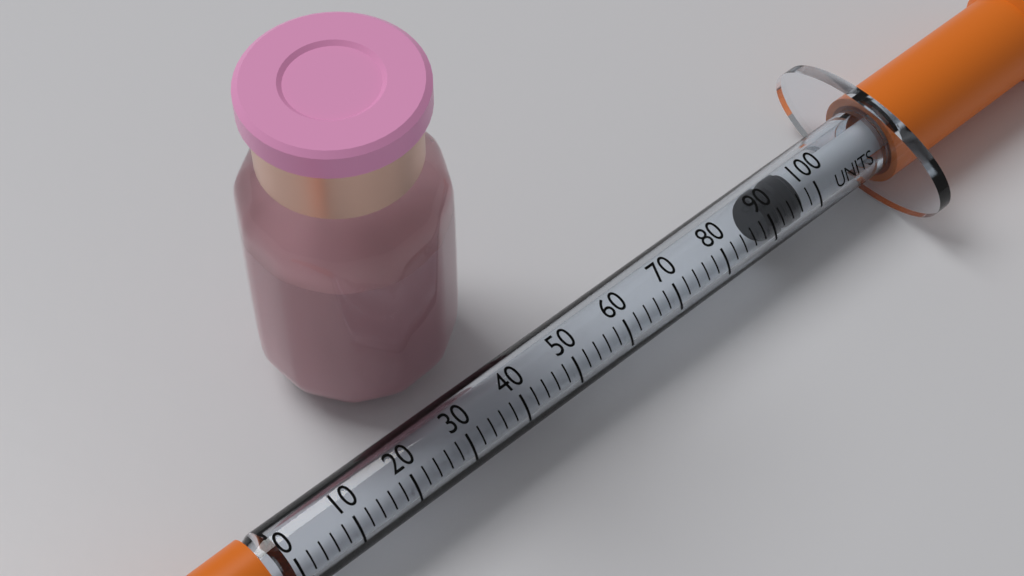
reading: 90 units
